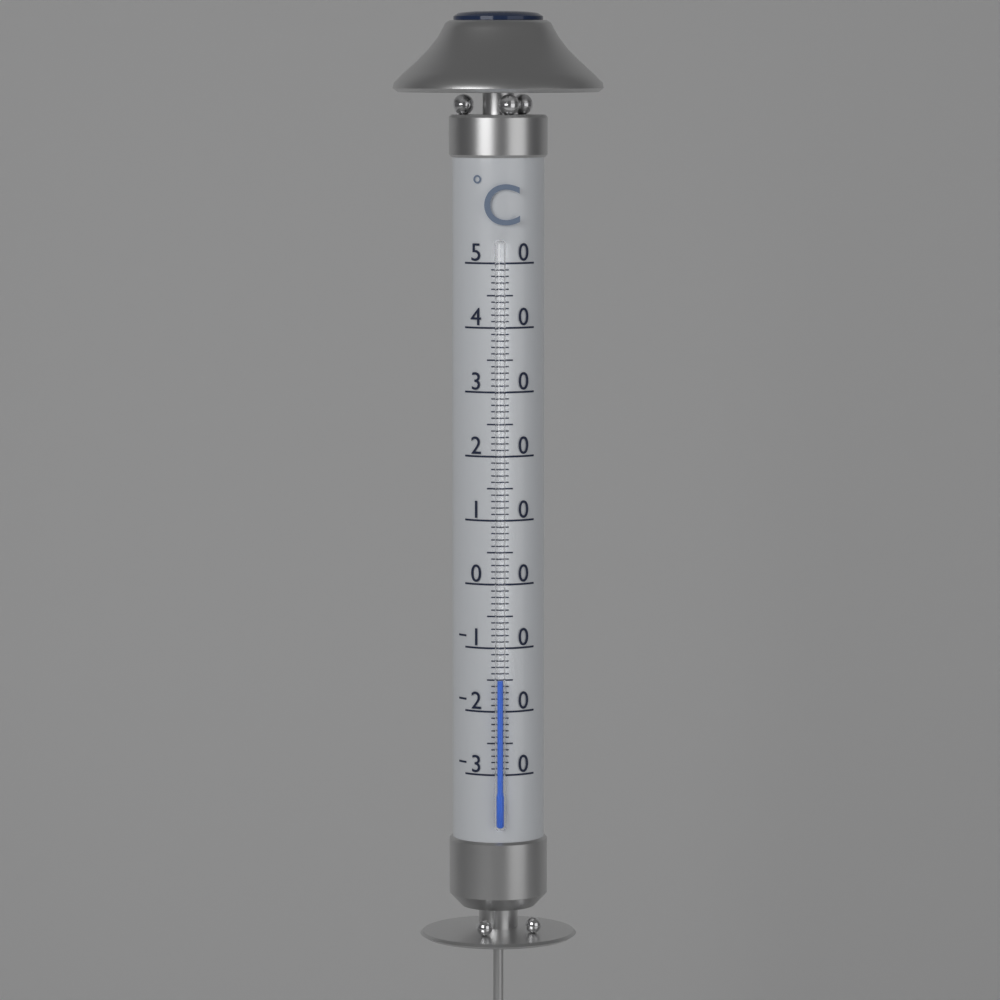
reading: -15 °C
